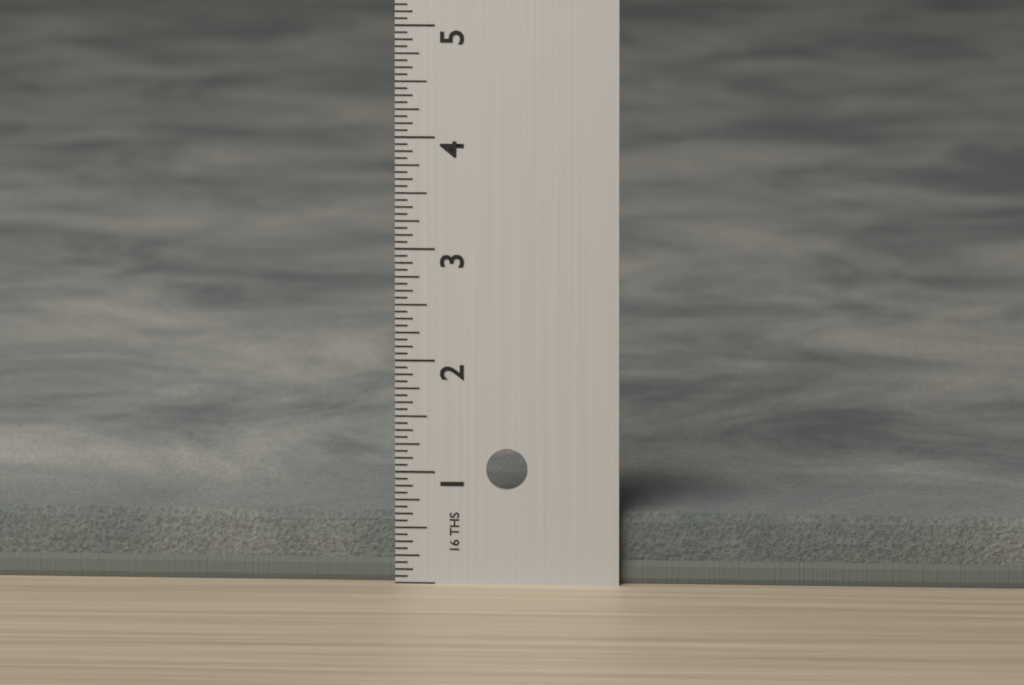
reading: 0.6250 in
